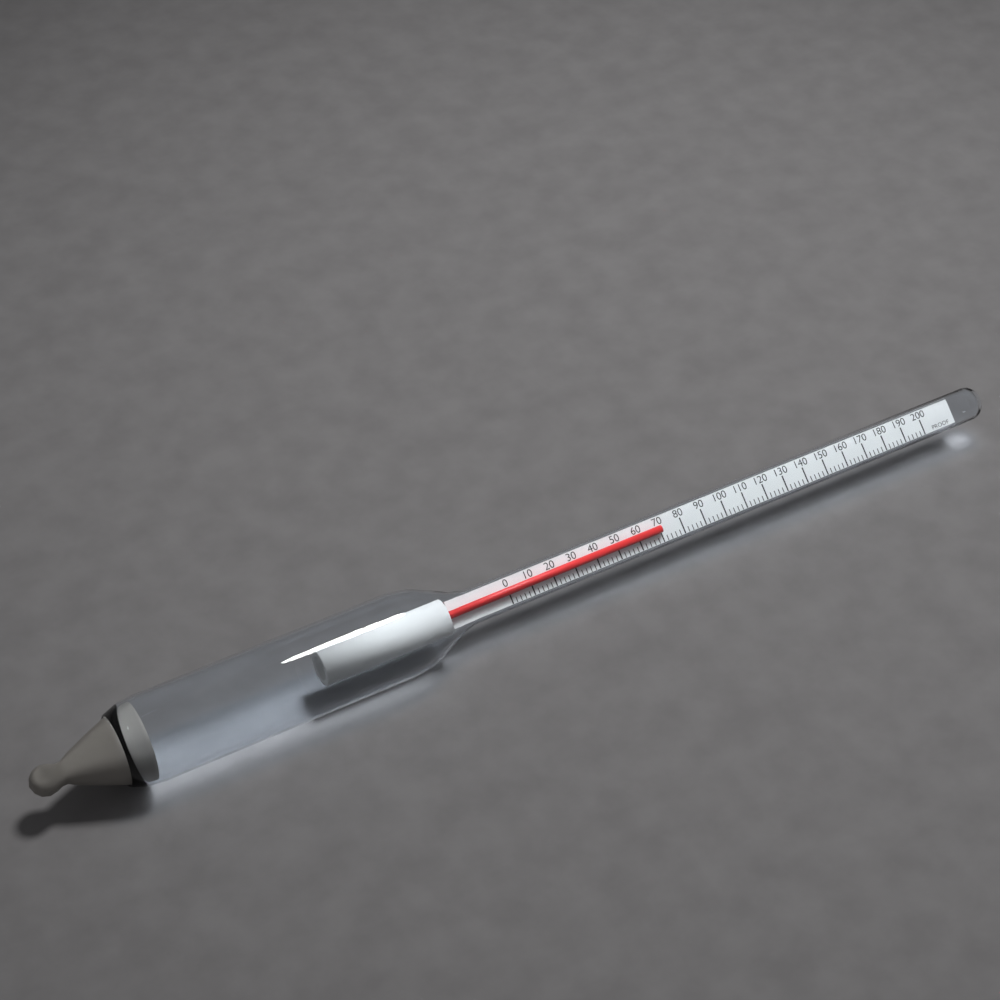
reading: 70 proof
